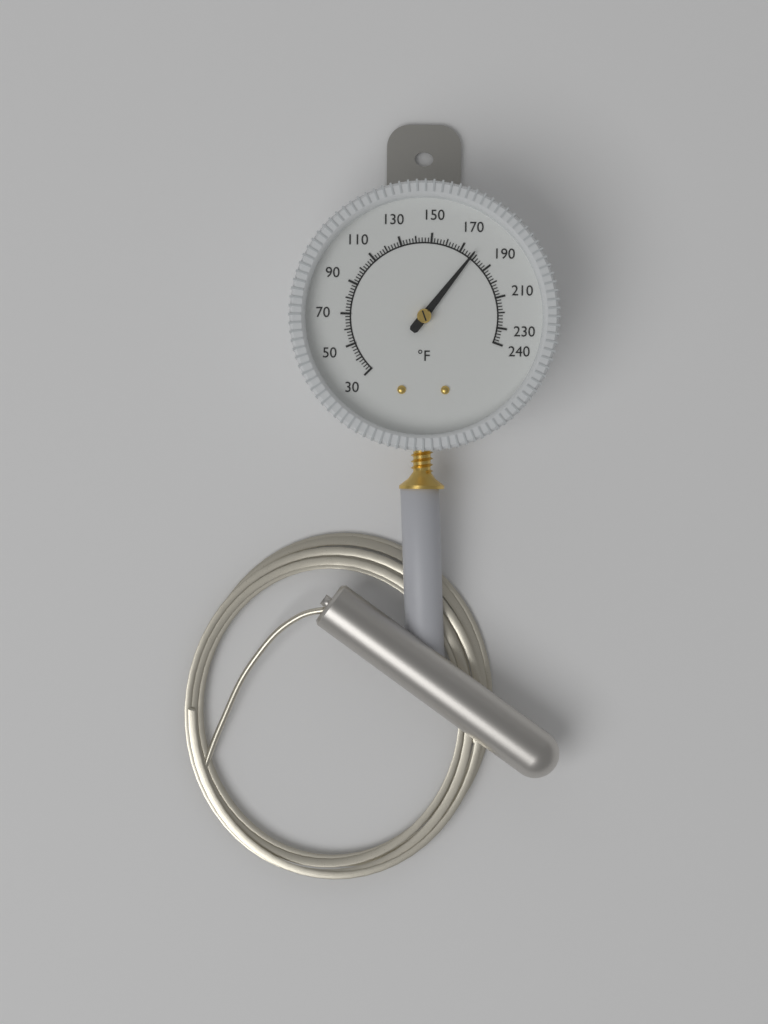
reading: 178 °F
